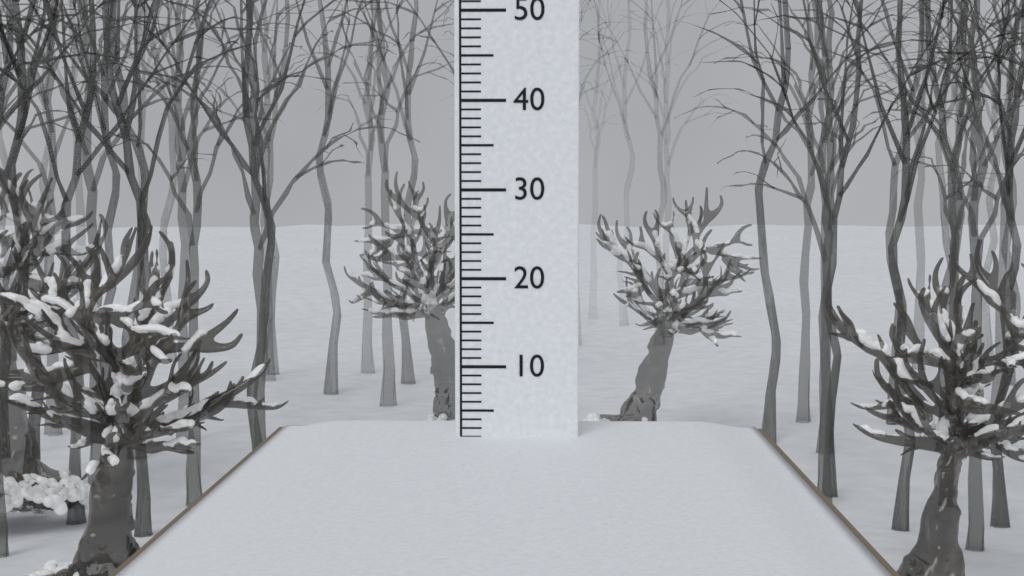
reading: 2 cm
